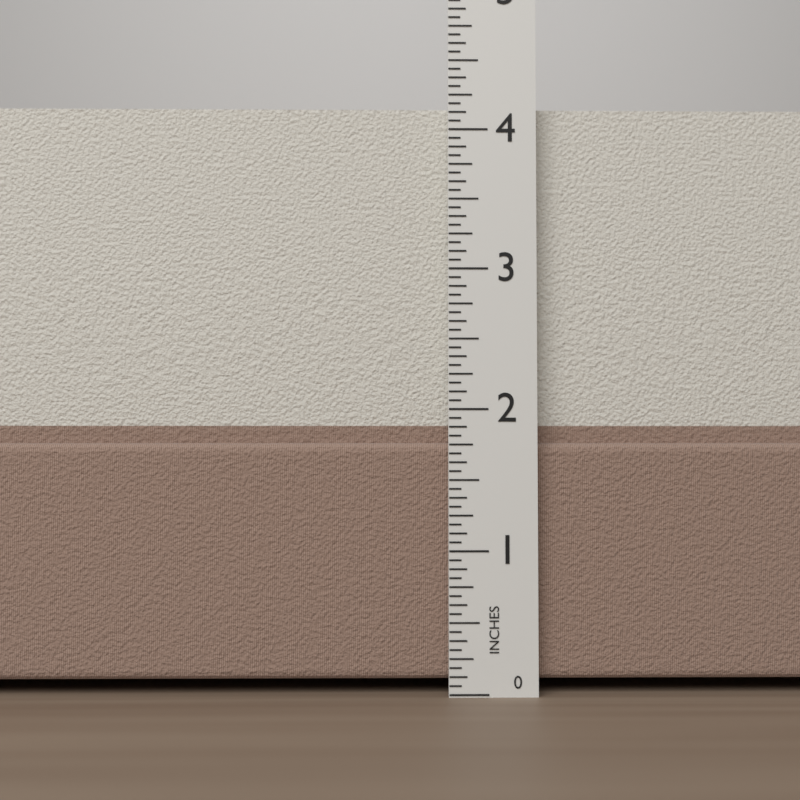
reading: 4.1875 in
